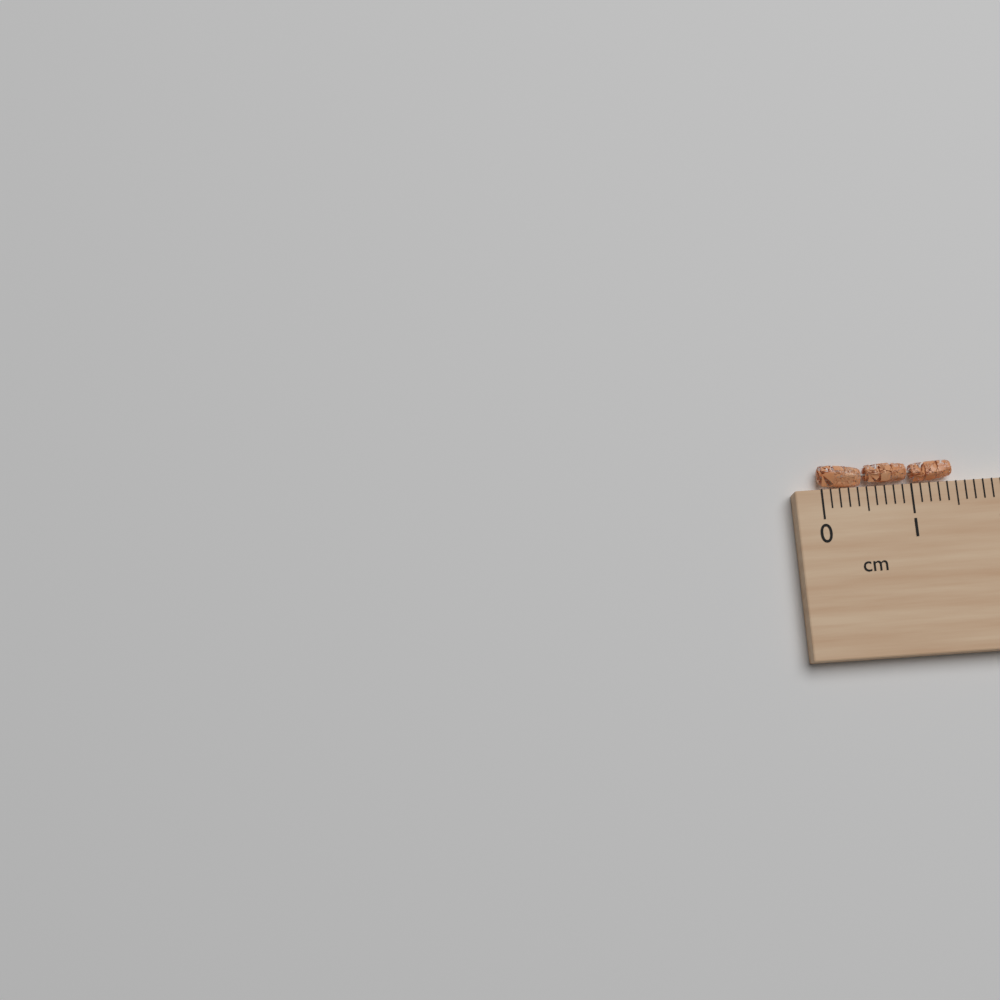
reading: 1.5 cm
